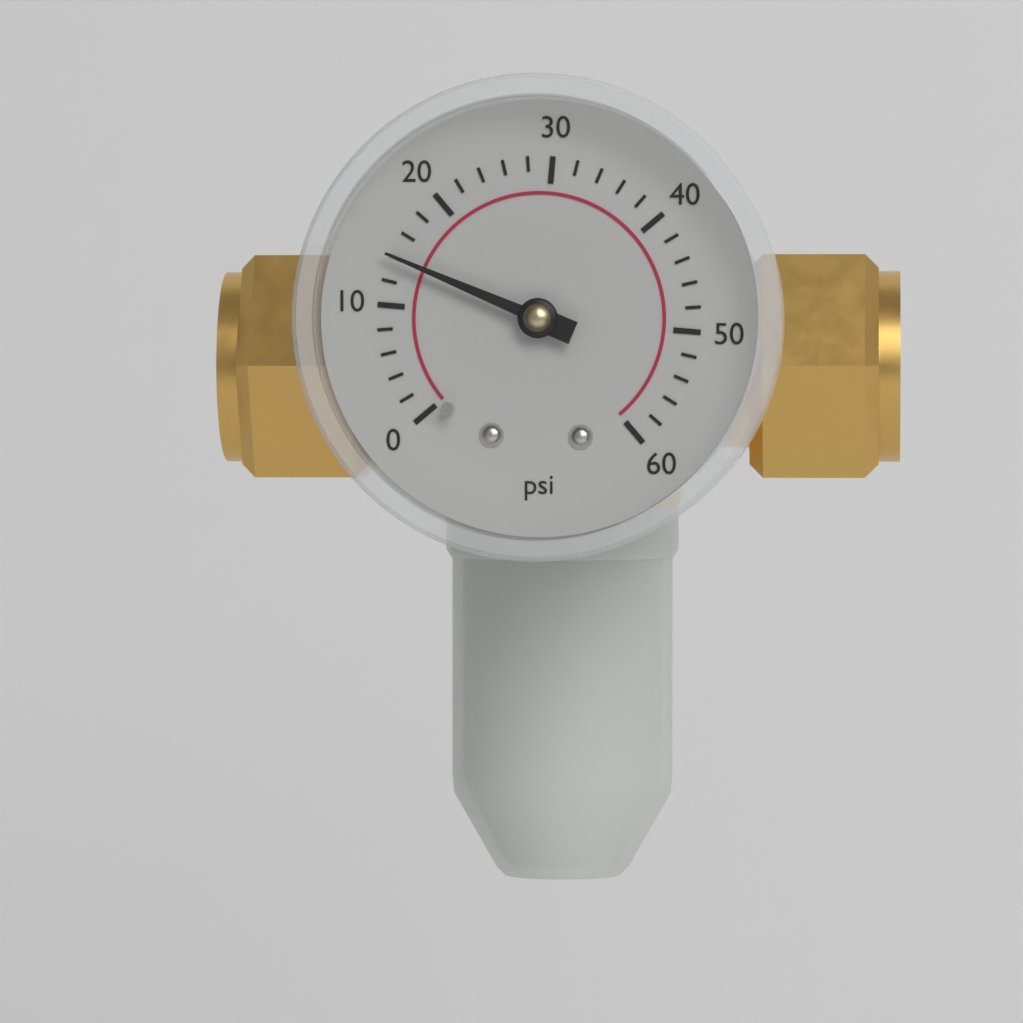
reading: 14 psi
